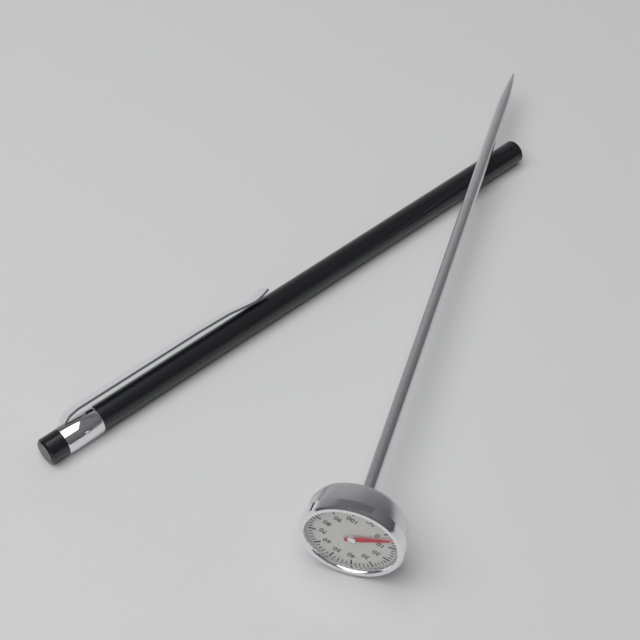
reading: 4 °C
